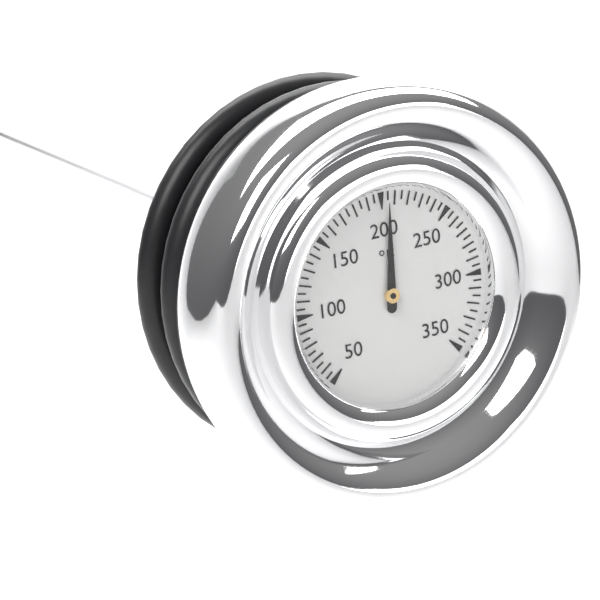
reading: 205 °F
